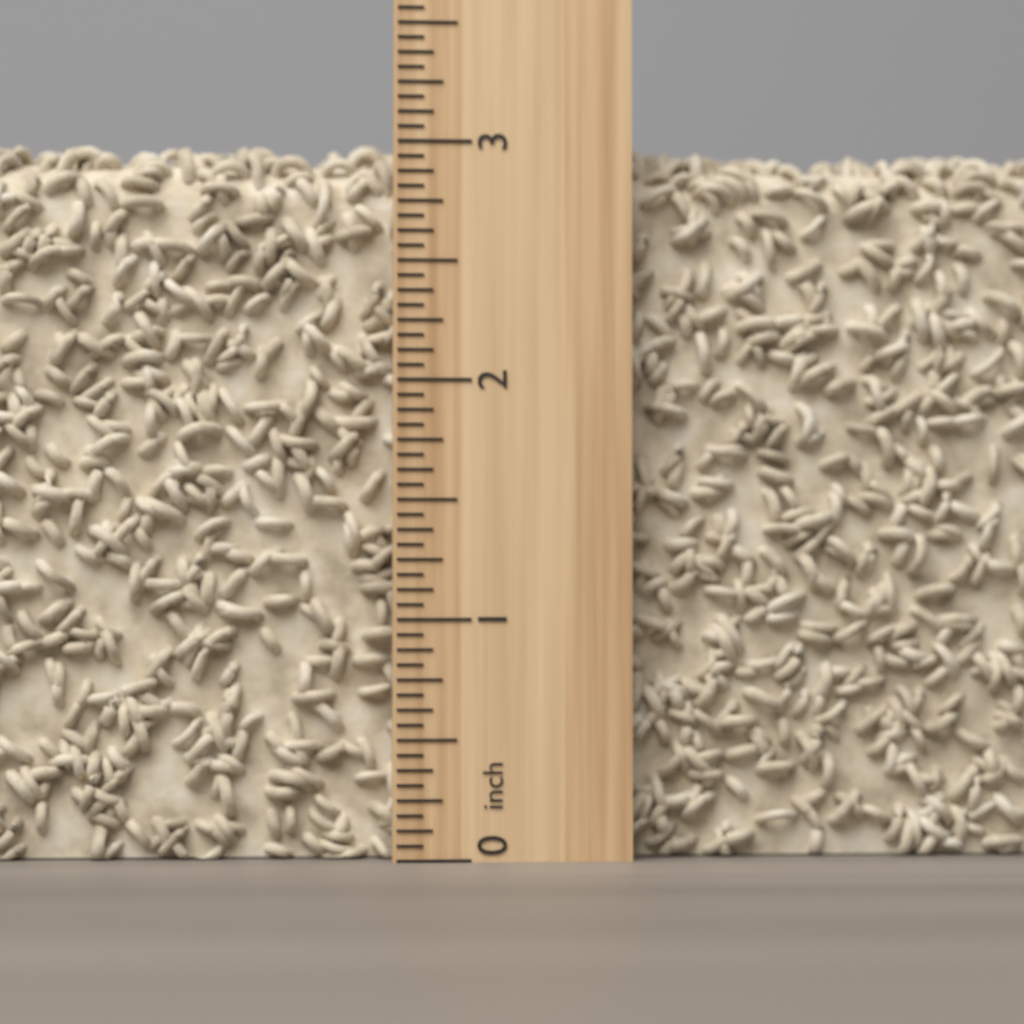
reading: 3.0625 inch
